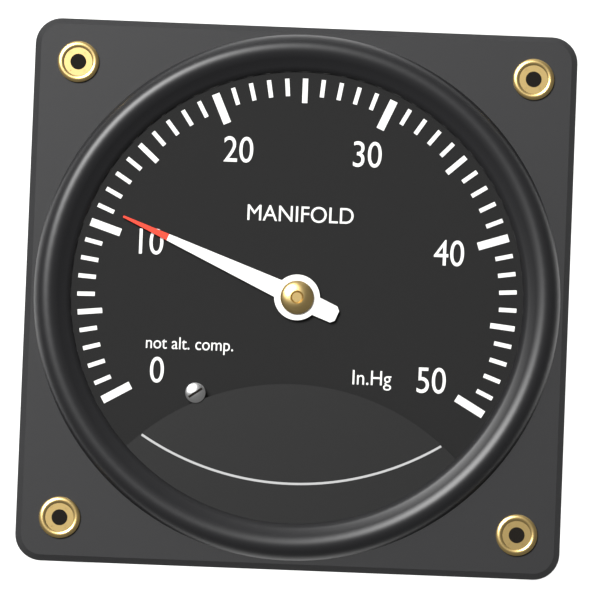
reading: 11 inHg
